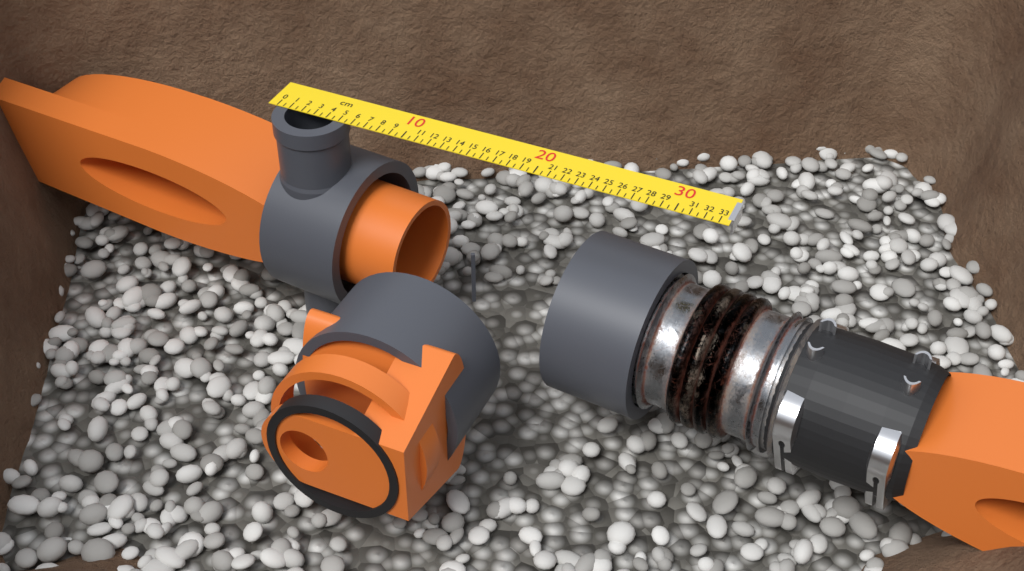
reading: 5.5 cm
